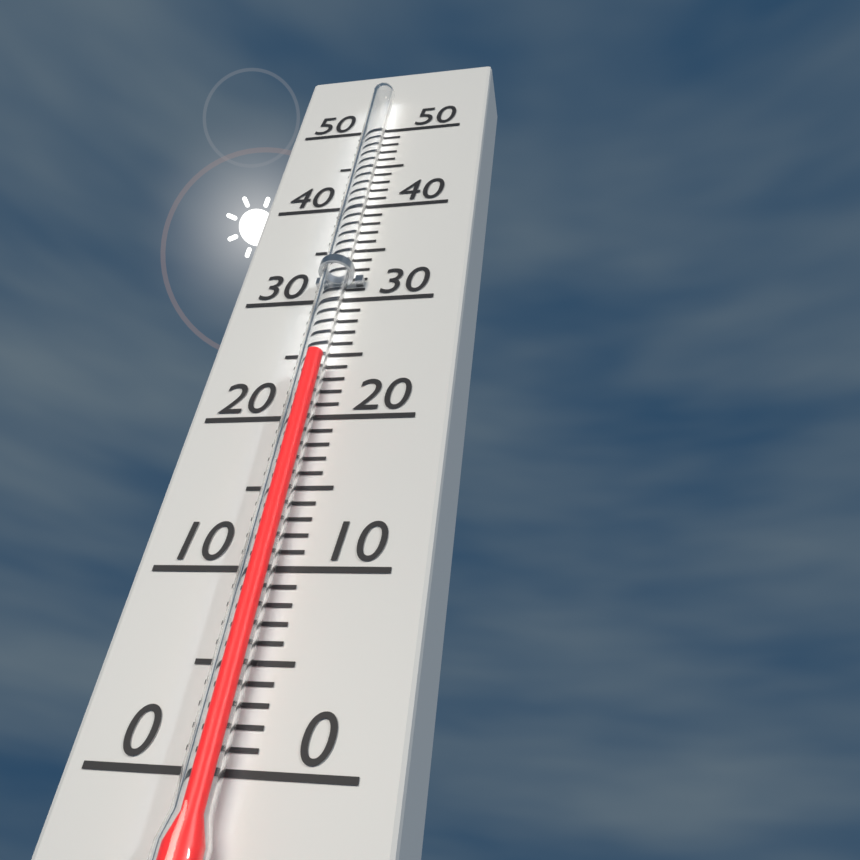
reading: 24 (no unit)
